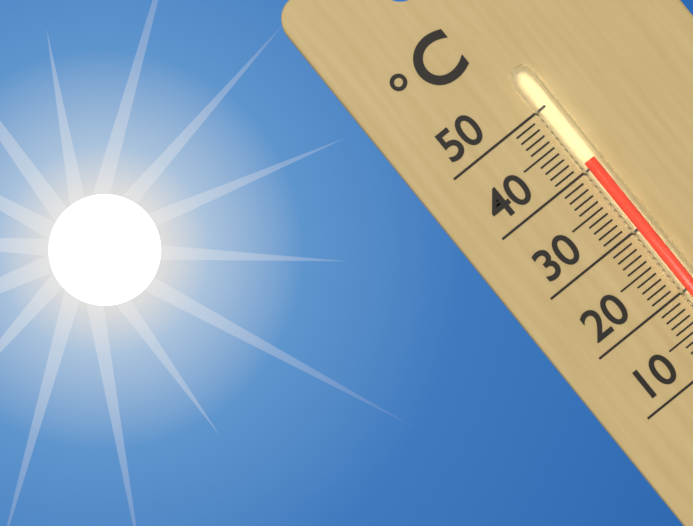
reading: 41 °C
